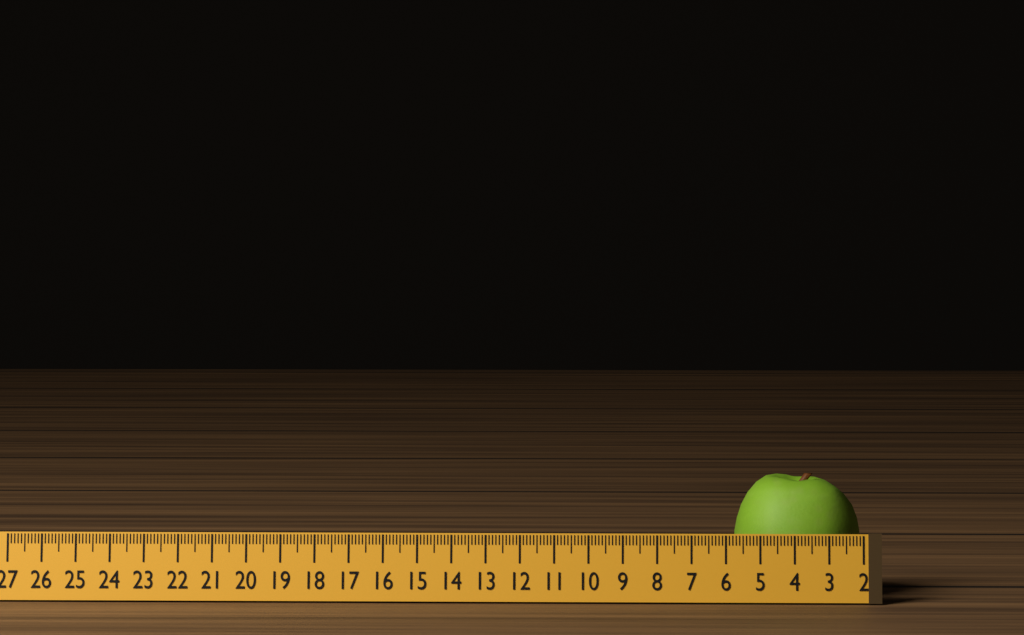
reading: 5.7 (no unit)
